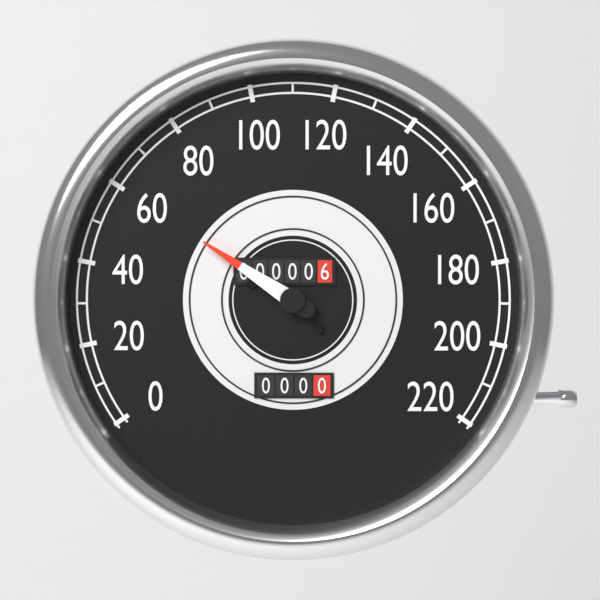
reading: 60 (no unit)
